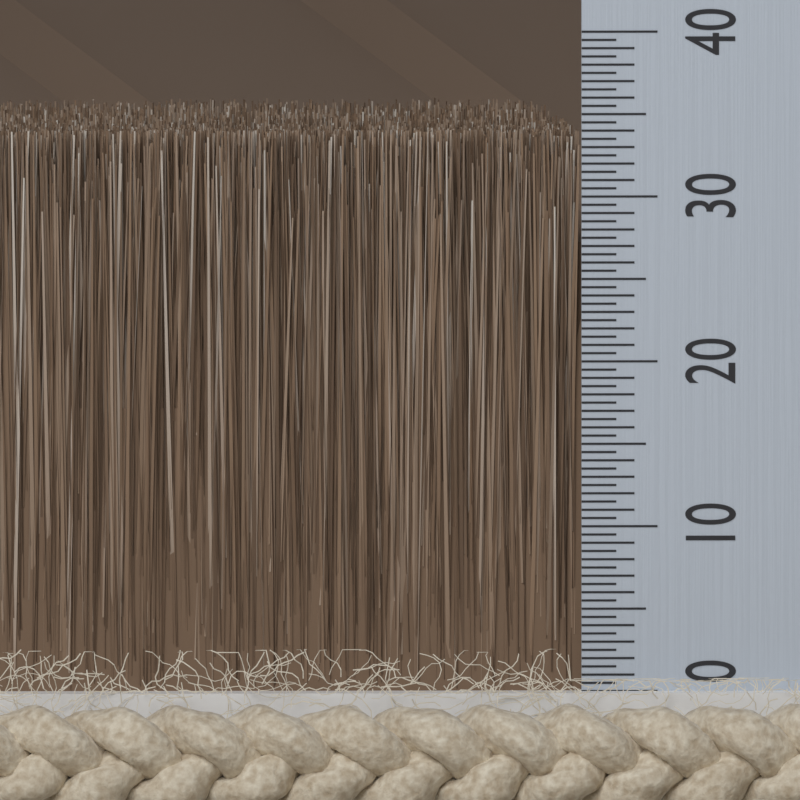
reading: 34.0 (no unit)
